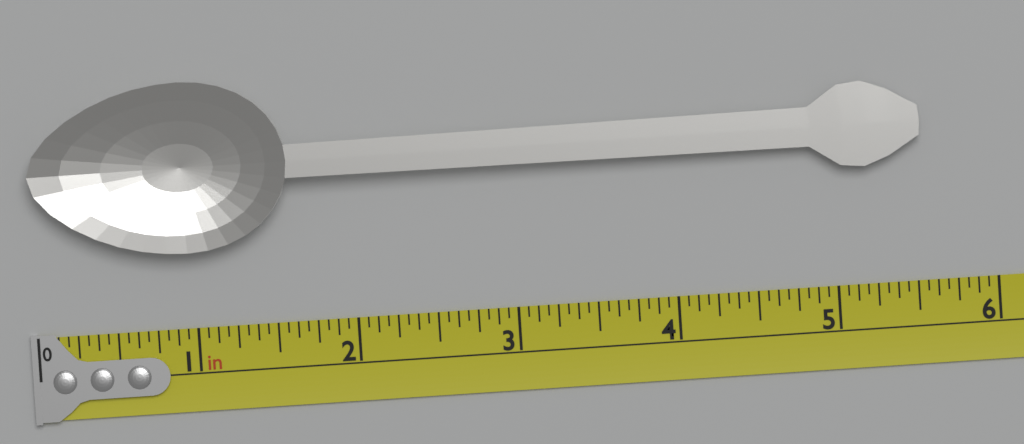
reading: 5.5625 in
